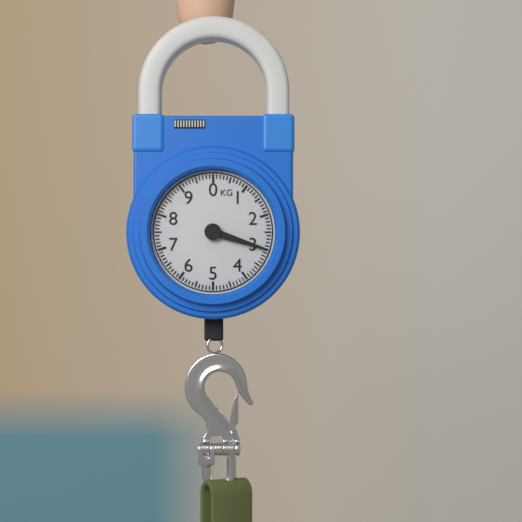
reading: 3.0 kg
